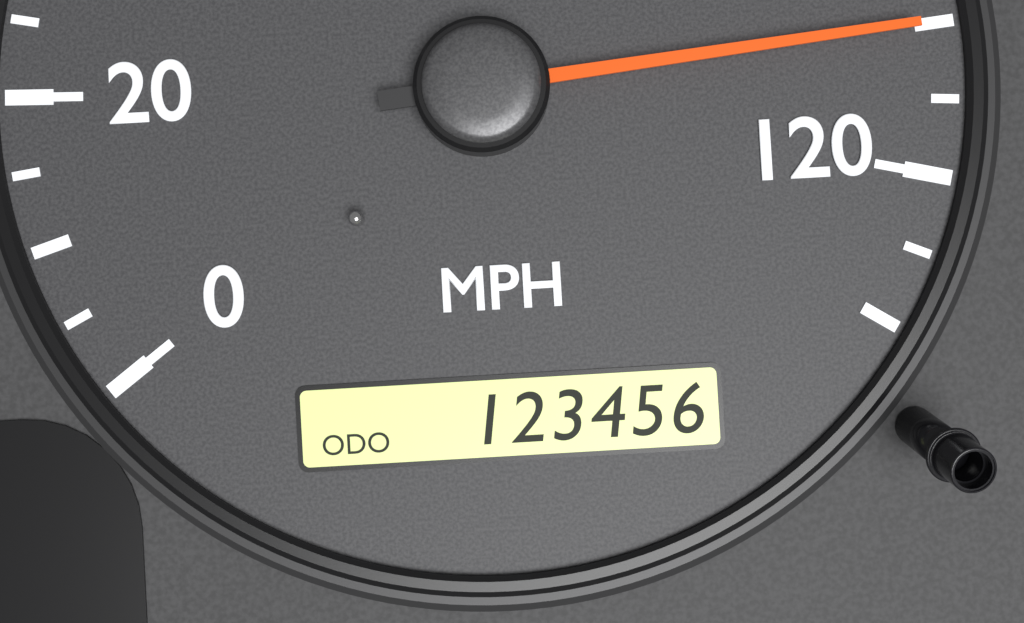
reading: 110 MPH
